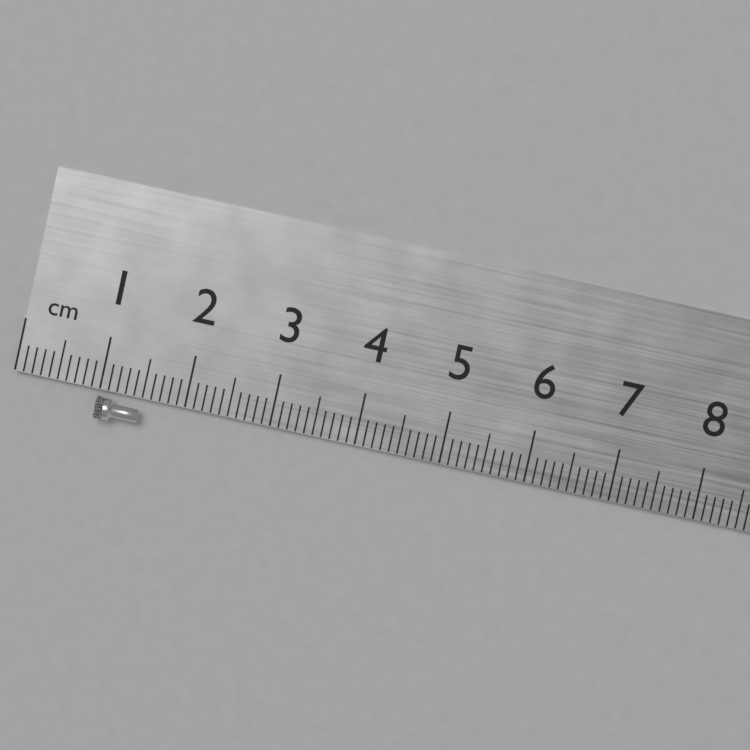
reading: 1.5 cm
